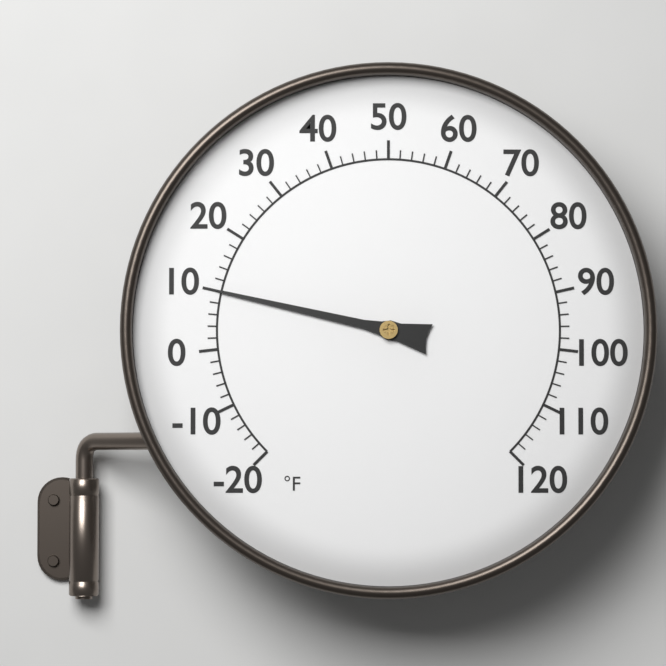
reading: 10 °F
